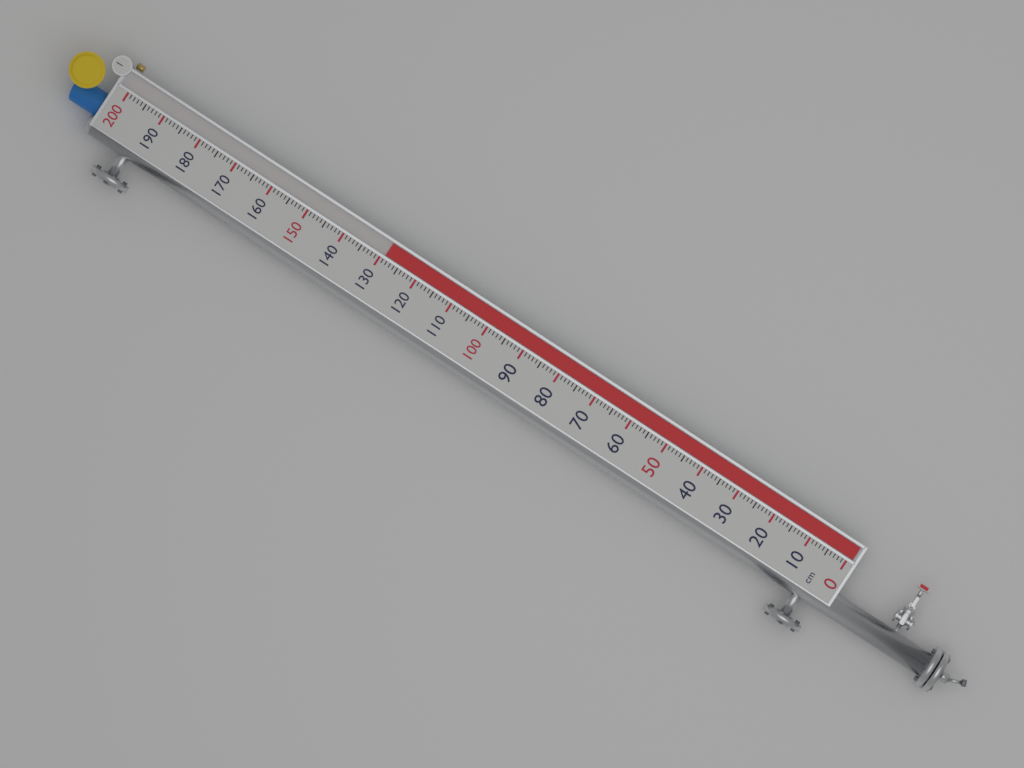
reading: 129 cm
